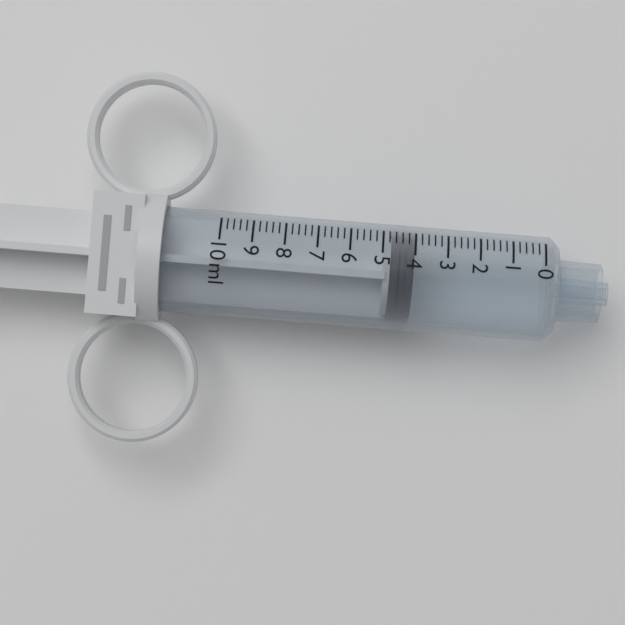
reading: 4.0 ml
